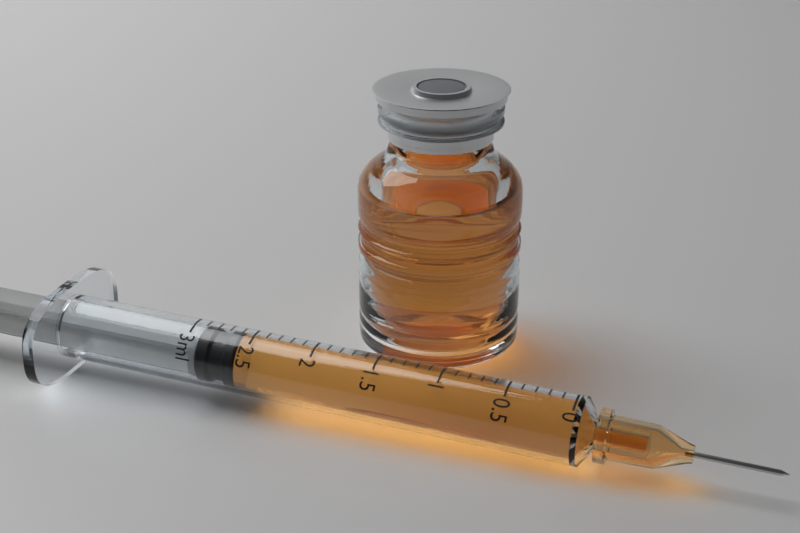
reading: 2.6 ml
